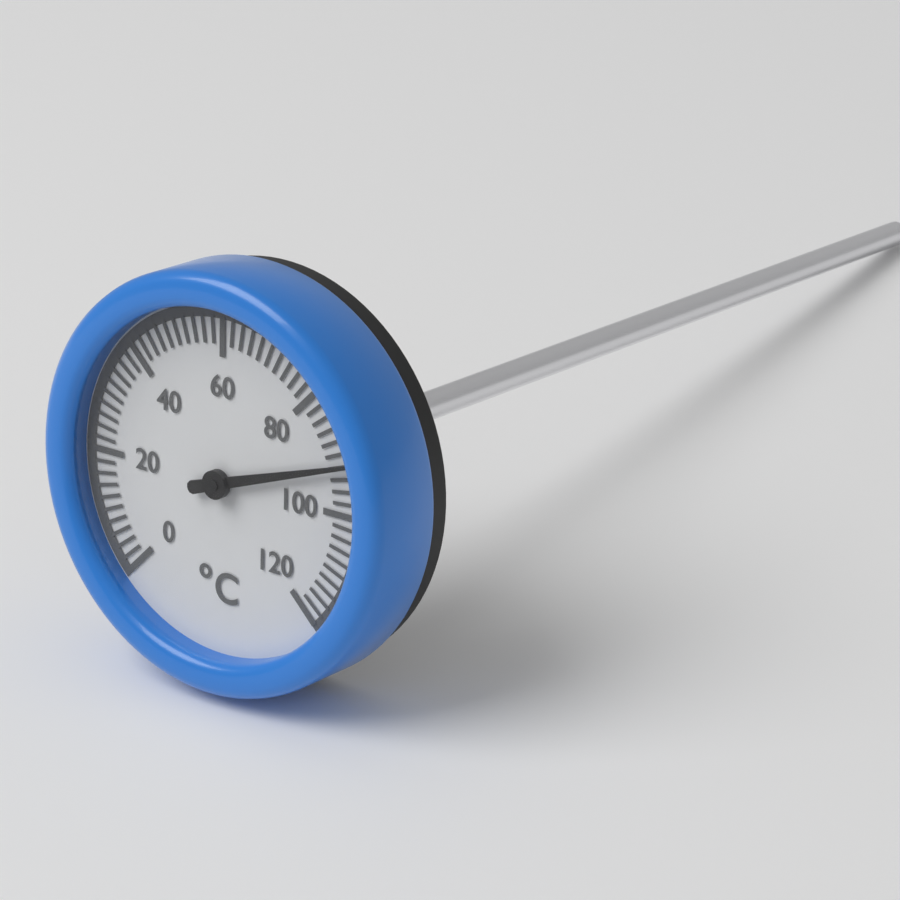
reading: 92 °C
